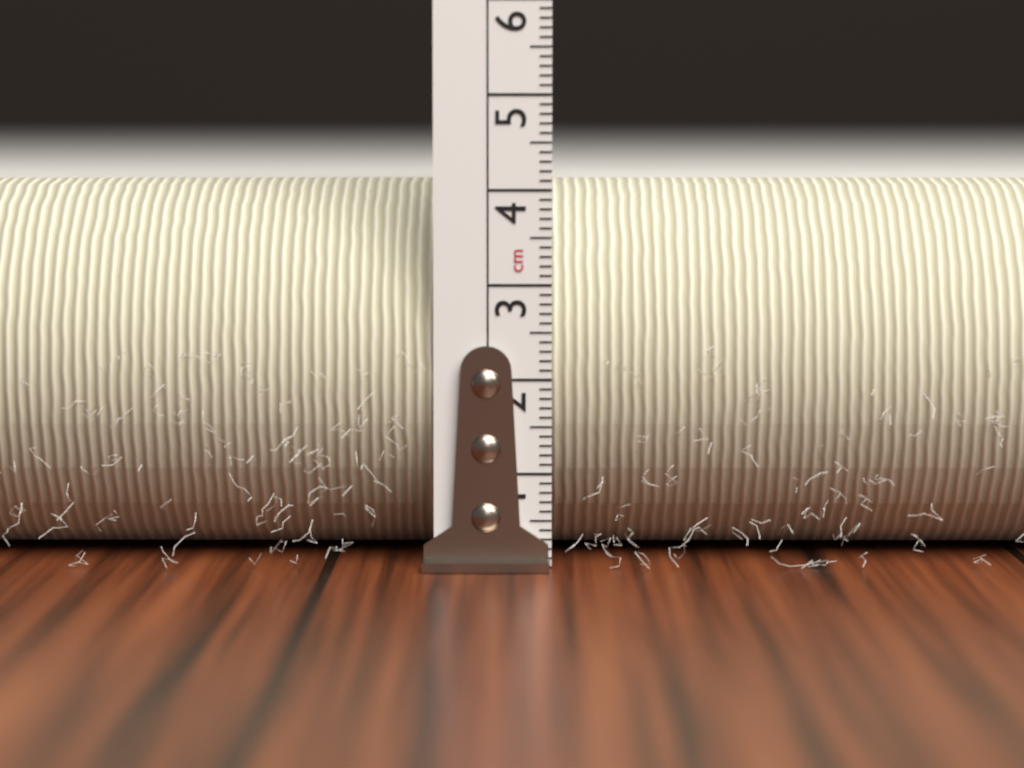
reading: 4.1 cm
